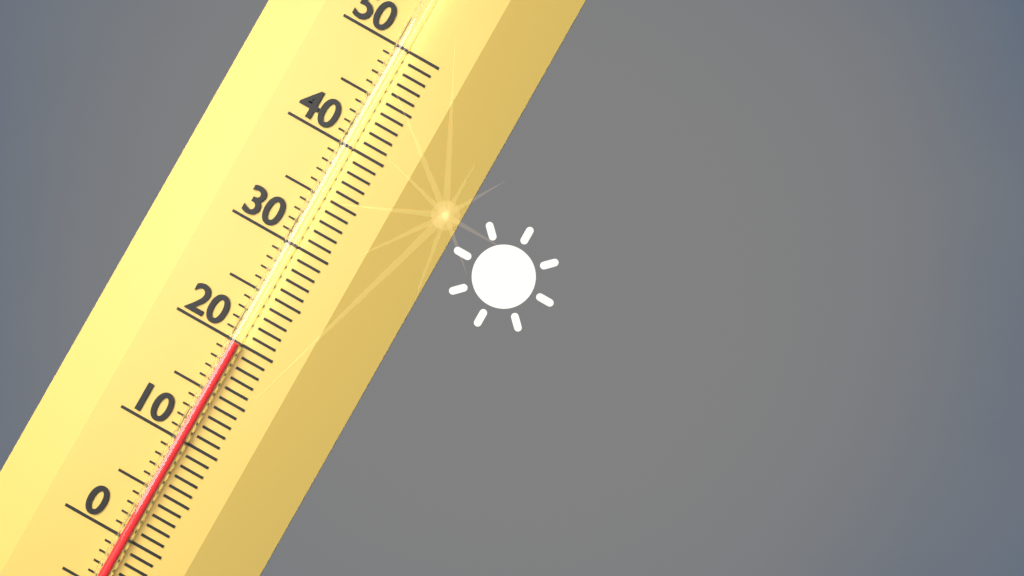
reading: 20 (no unit)
